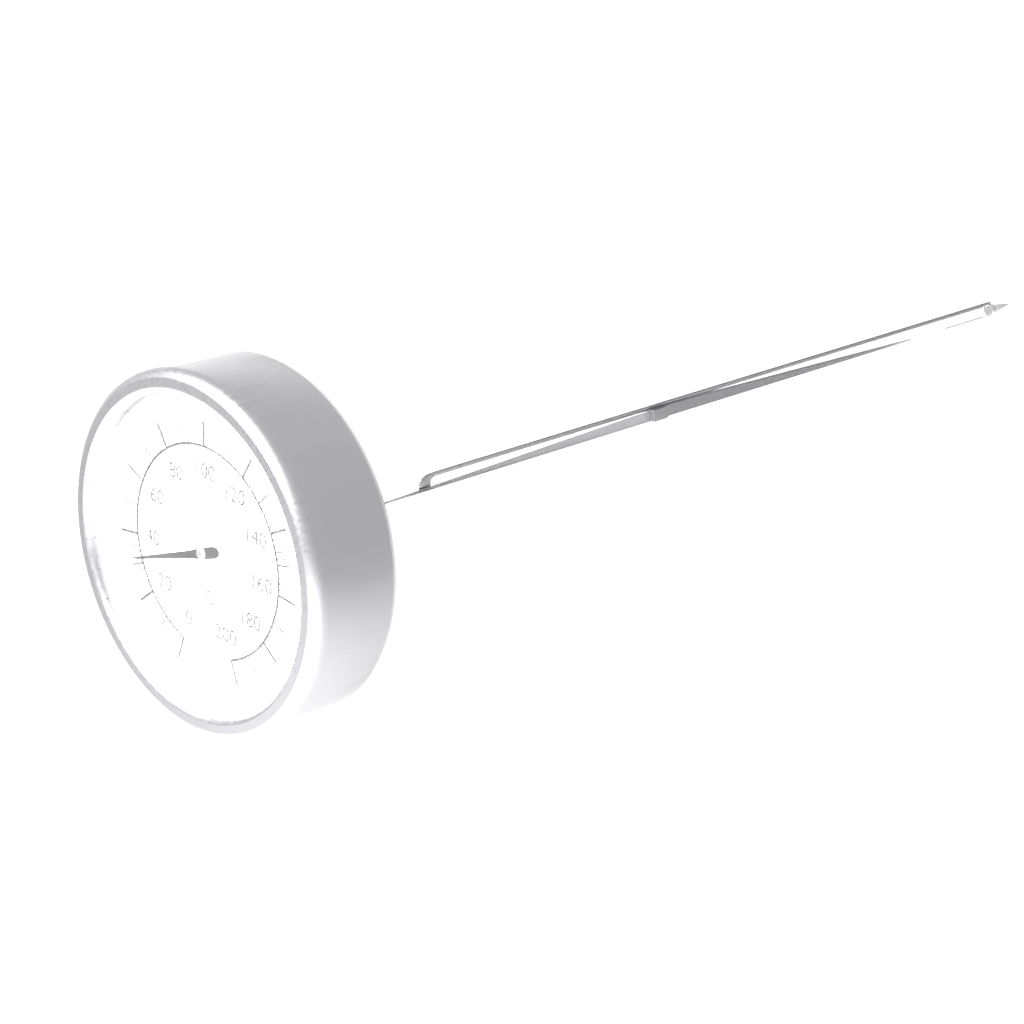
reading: 32 °C
